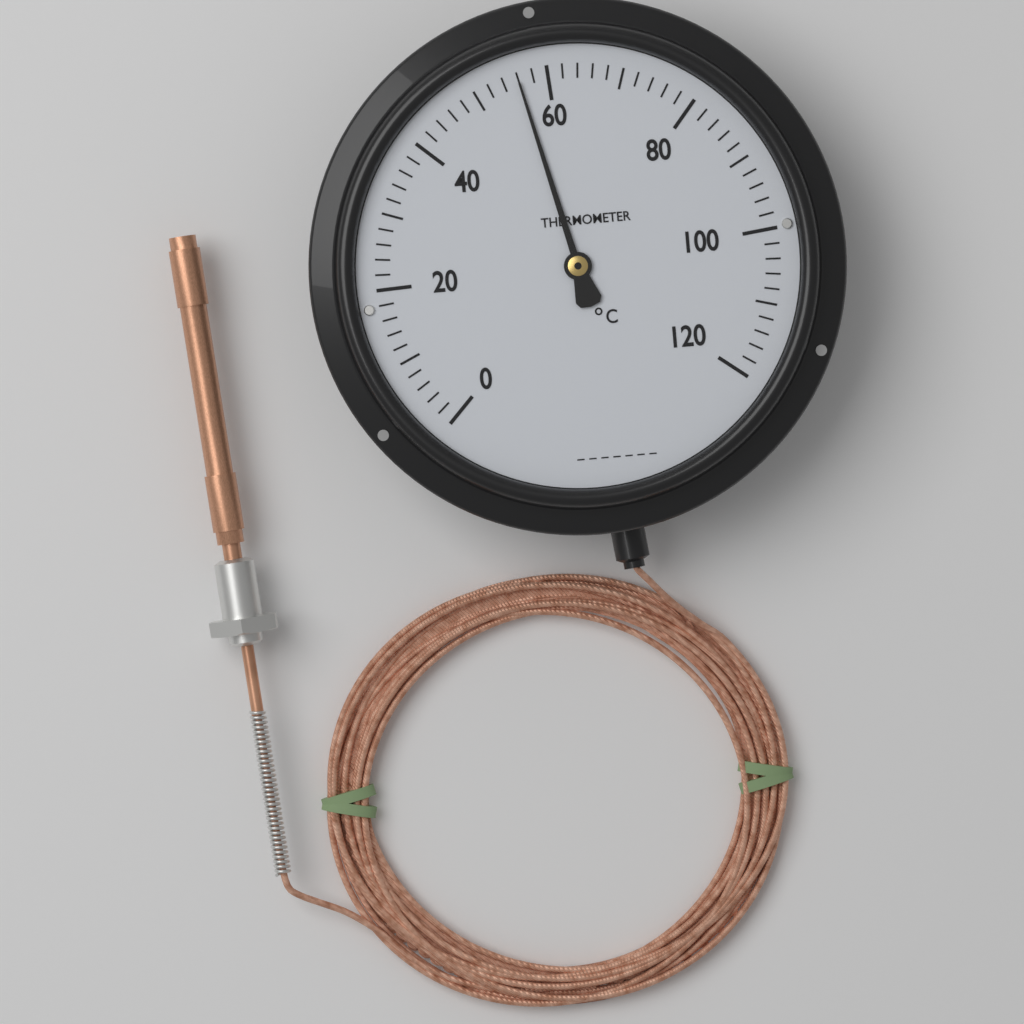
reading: 56 °C
